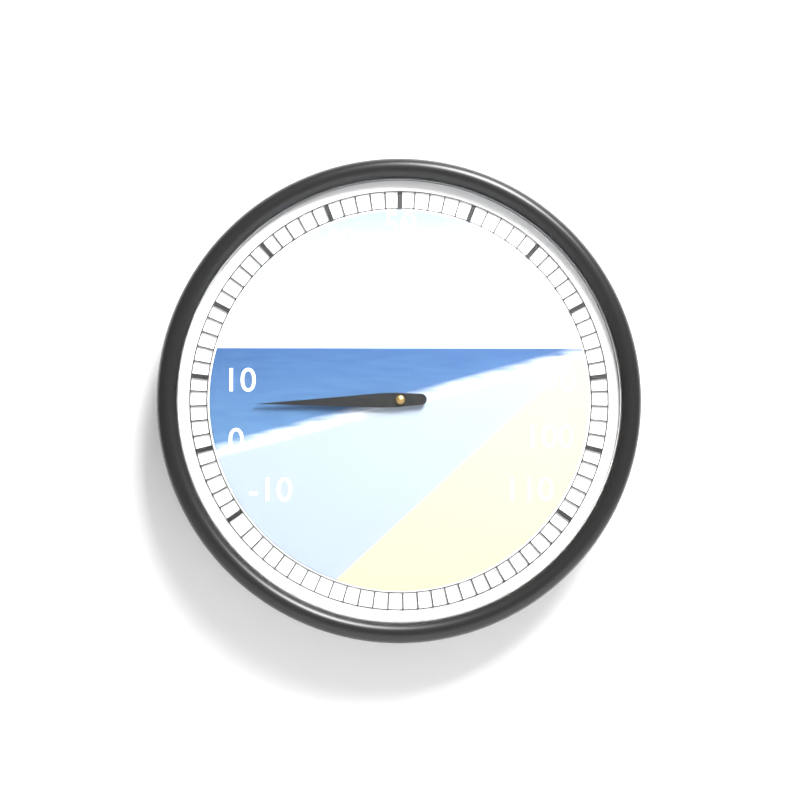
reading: 6 (no unit)
